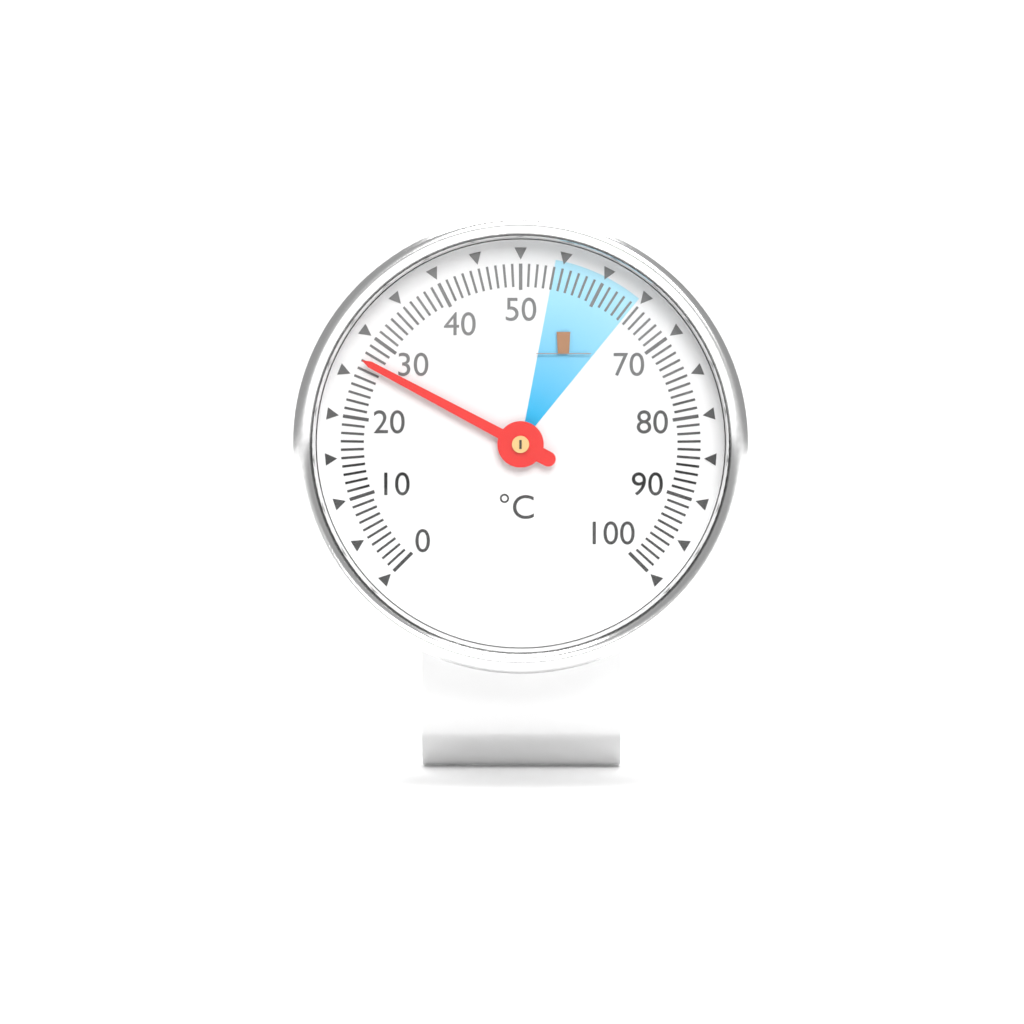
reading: 27 °C
